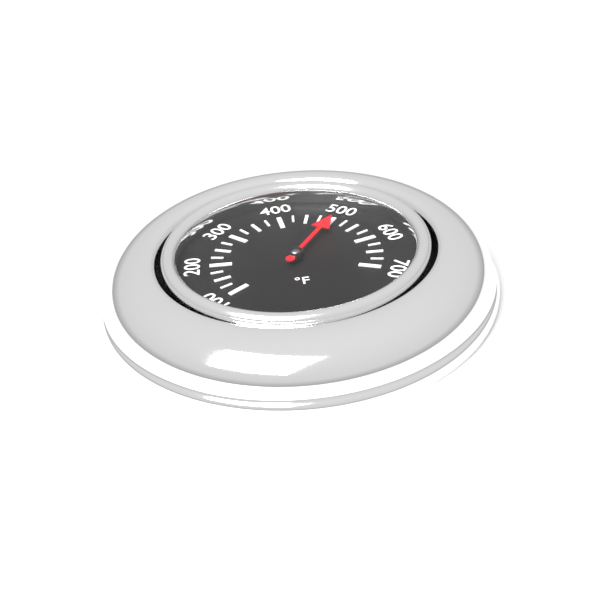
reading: 500 °F
